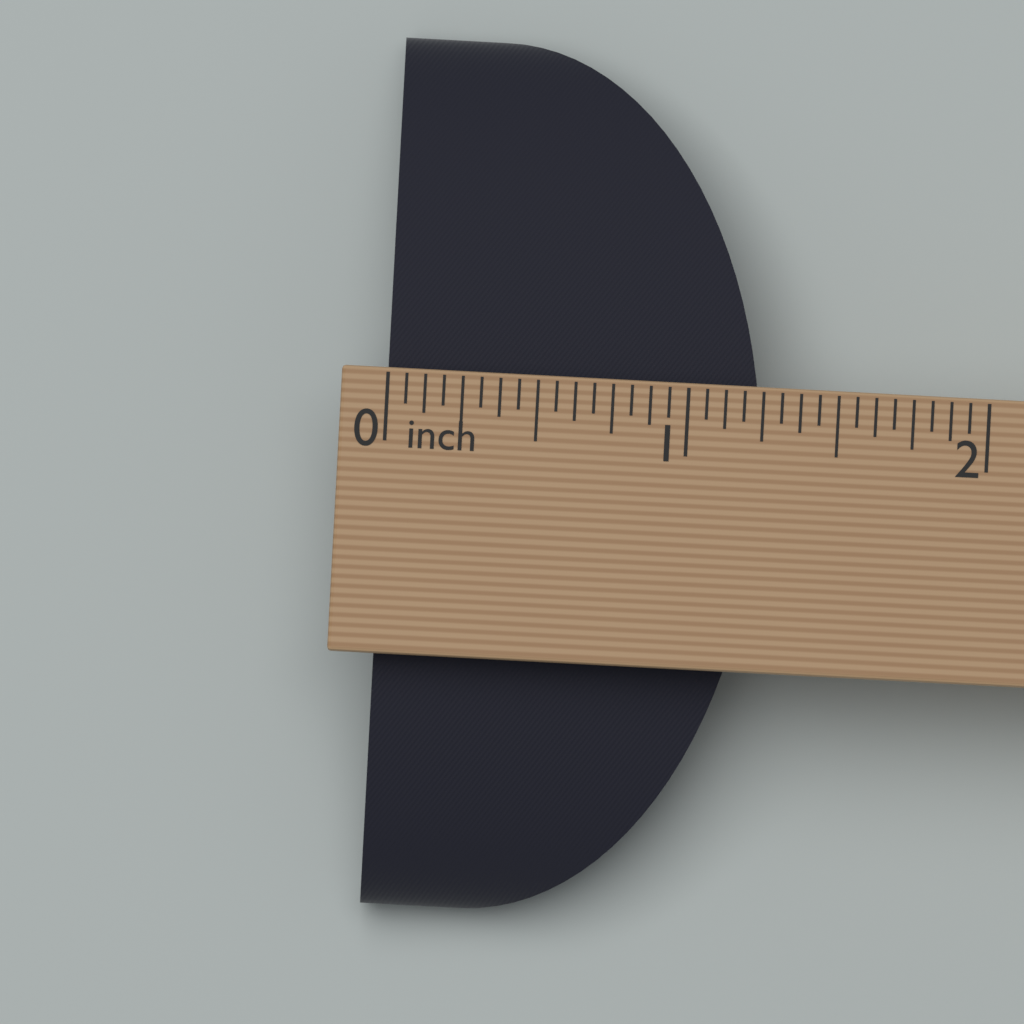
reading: 1.2500 in
